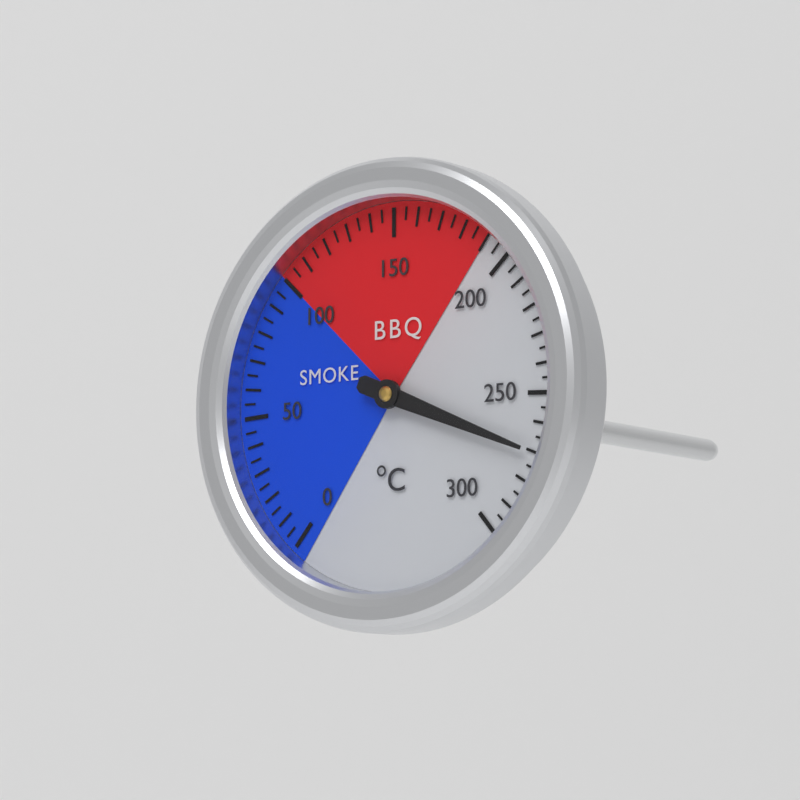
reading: 270 °C
